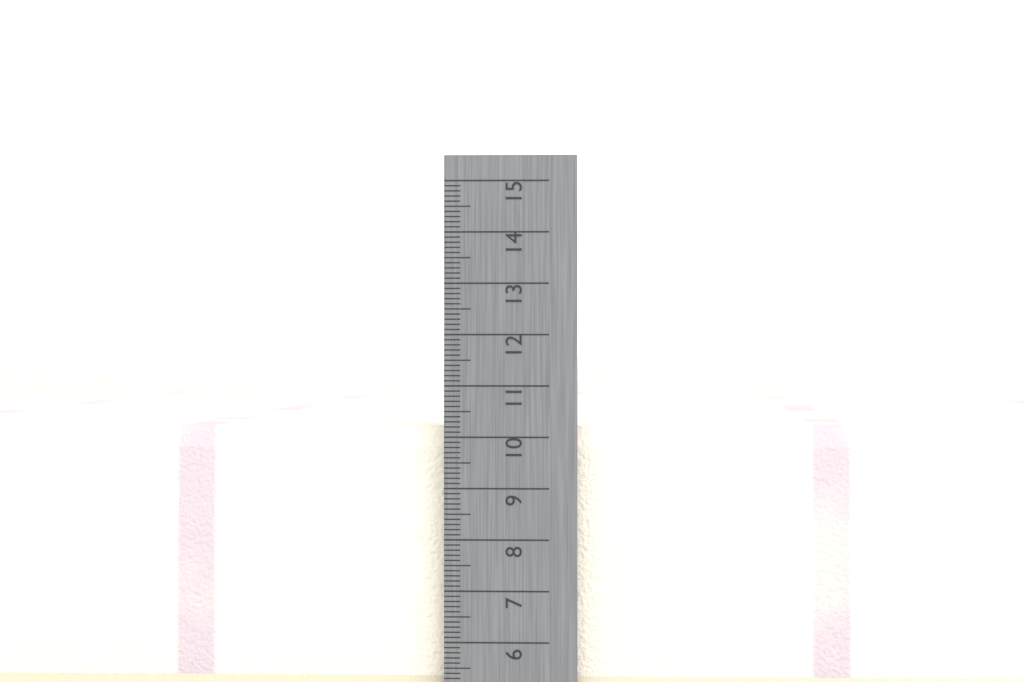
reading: 10.2 cm
